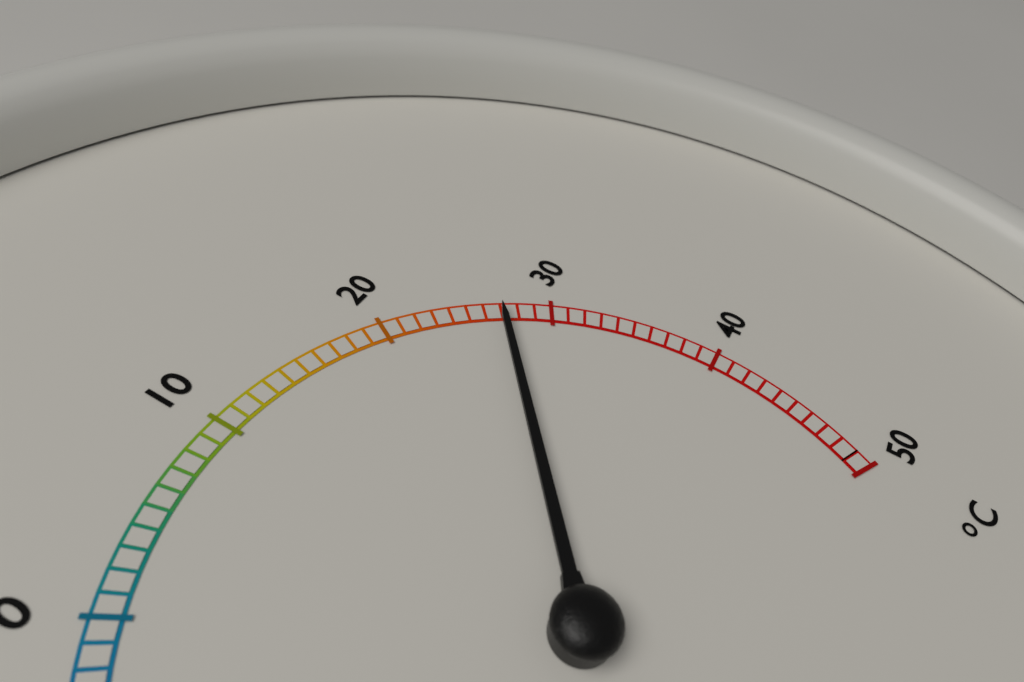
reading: 27 °C
